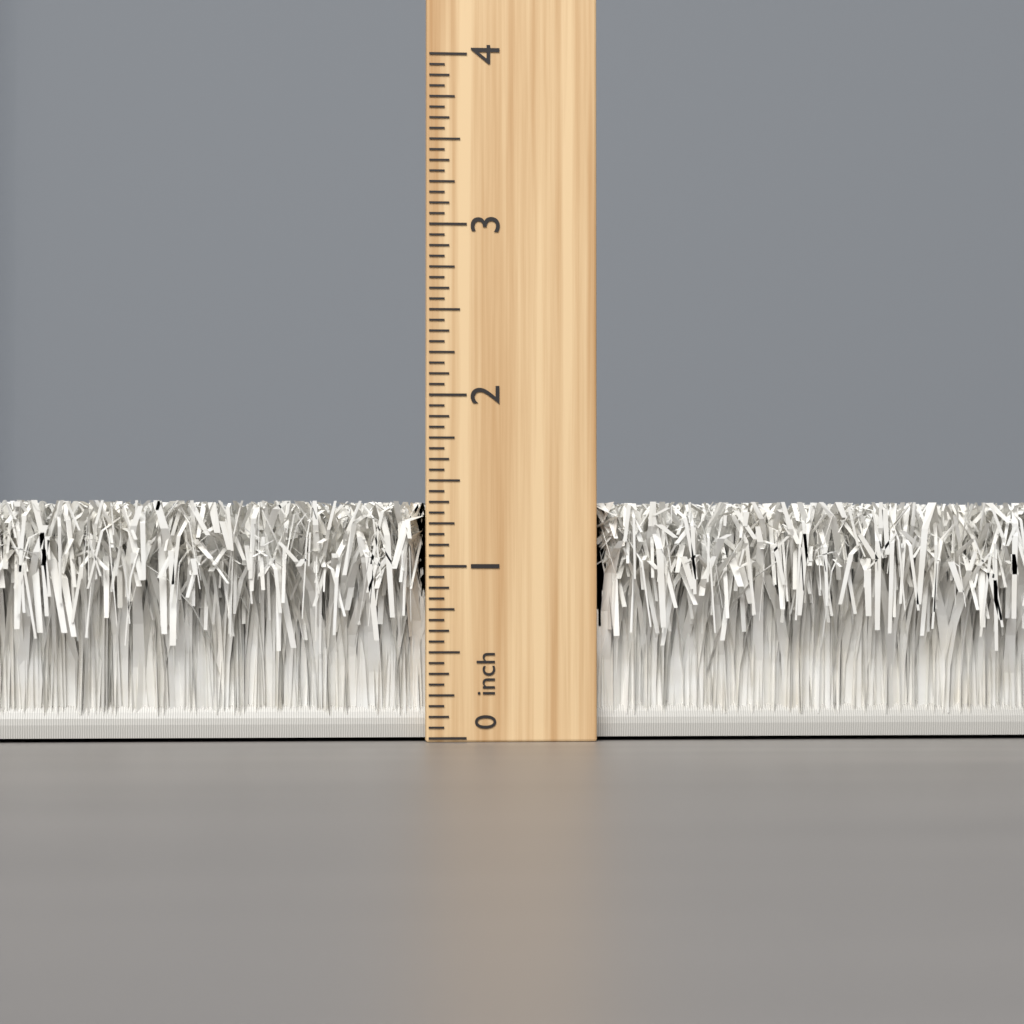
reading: 1.3750 inch
